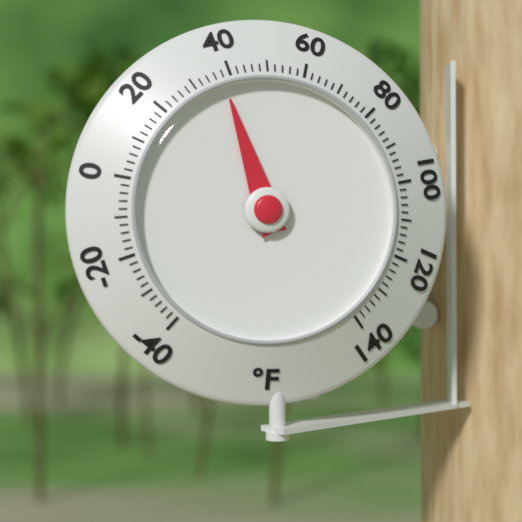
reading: 38 °F
